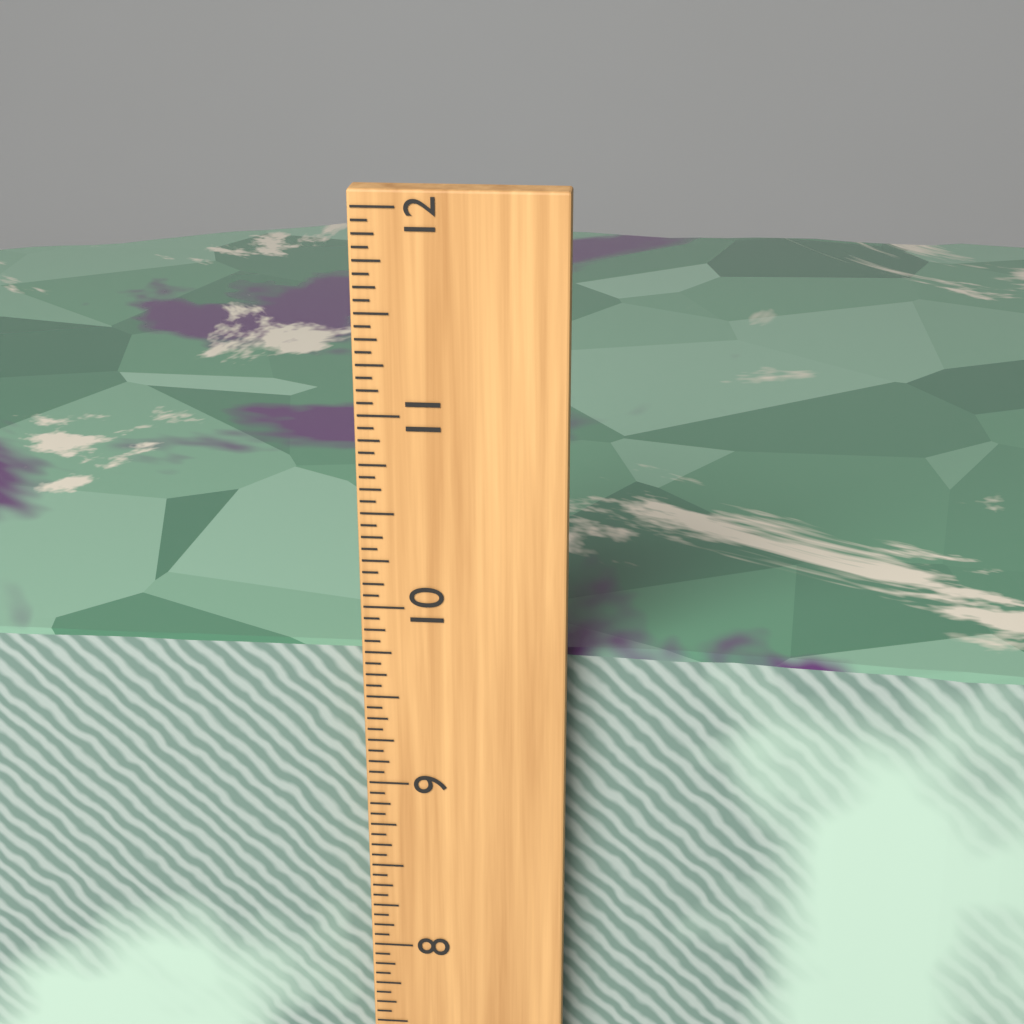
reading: 9.6875 inch
